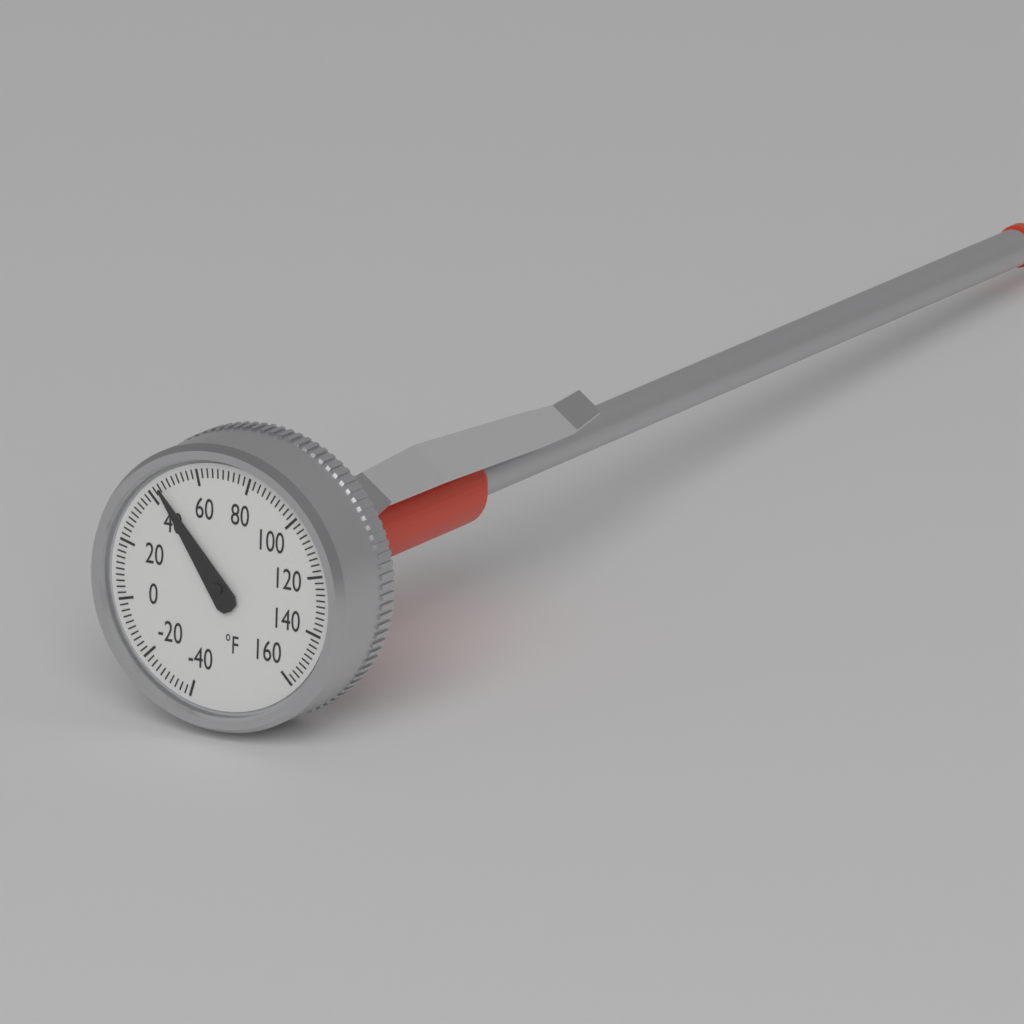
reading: 44 °F
